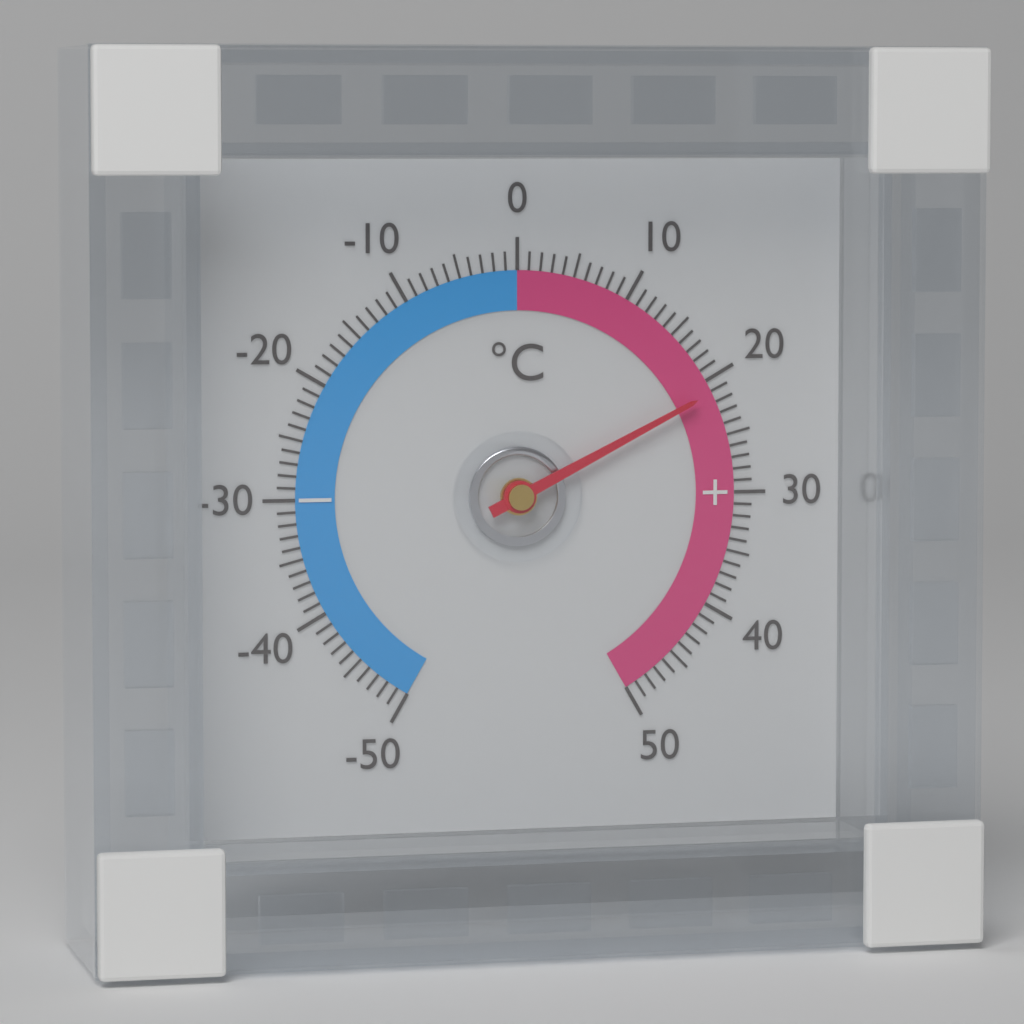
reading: 21 °C
